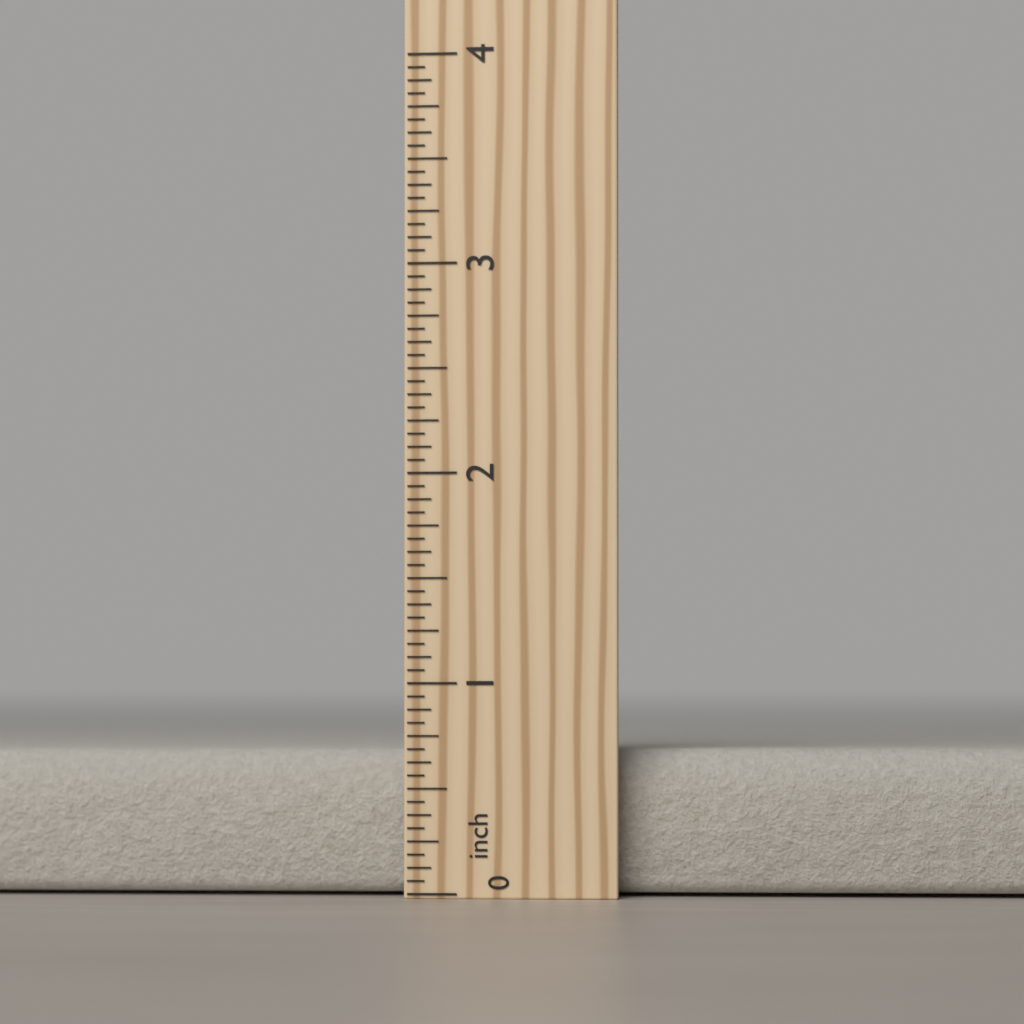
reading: 0.6875 inch
